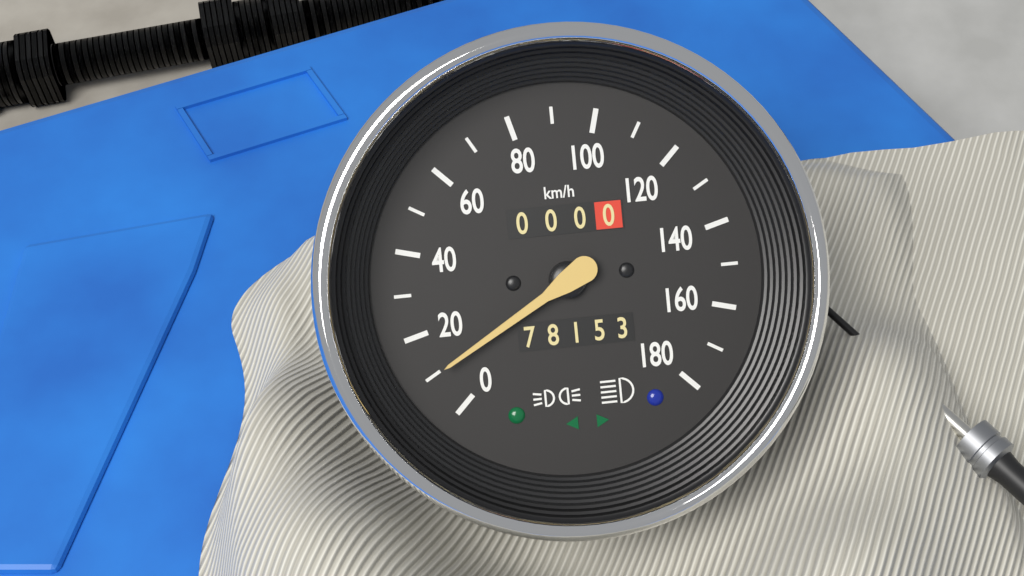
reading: 10 km/h
